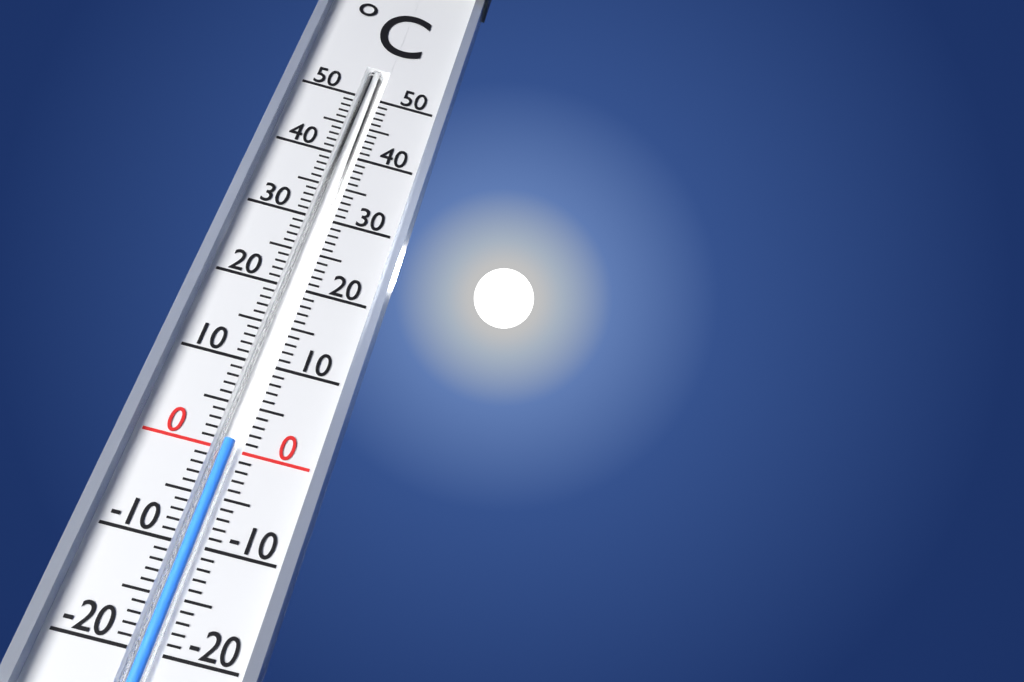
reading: 1 °C
